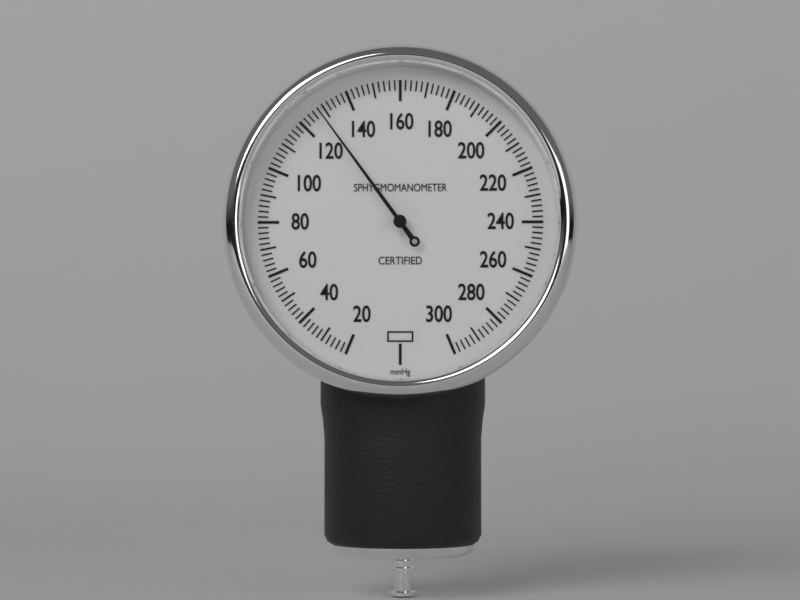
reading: 128 mmHg
